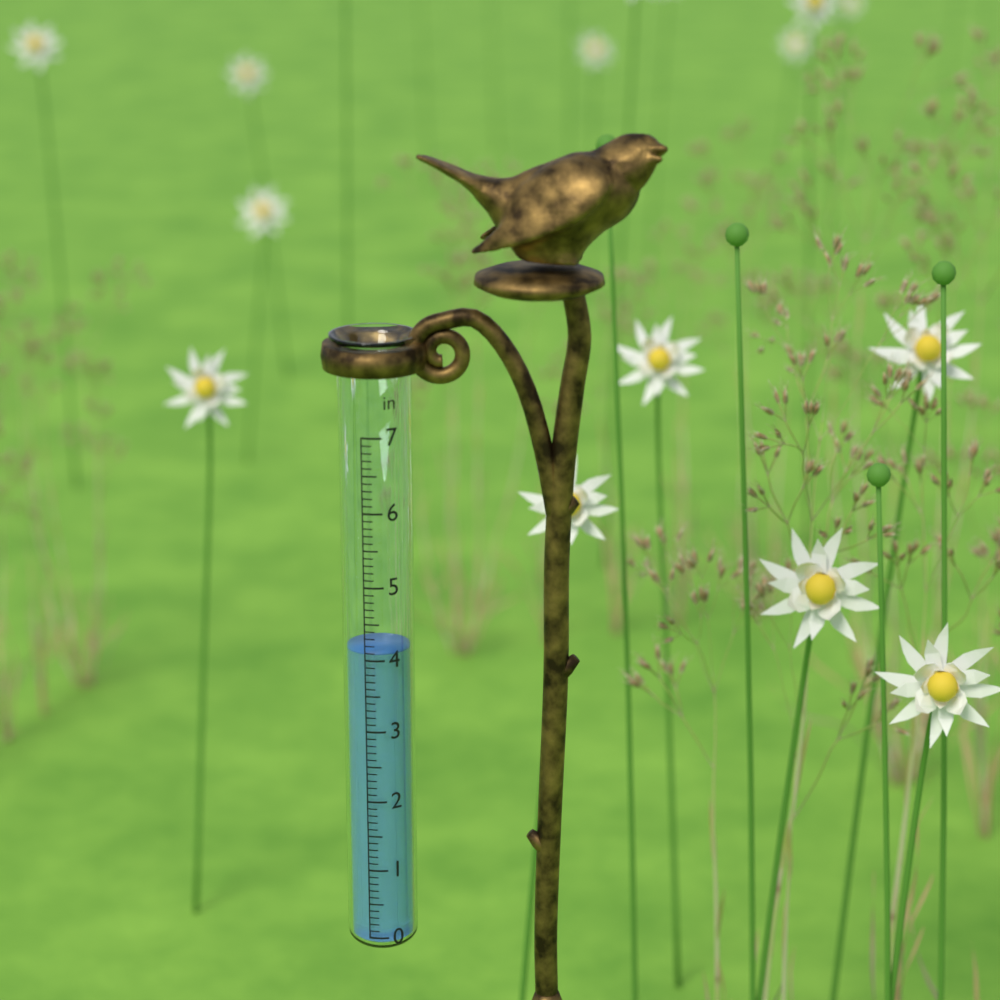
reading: 4.1 in
